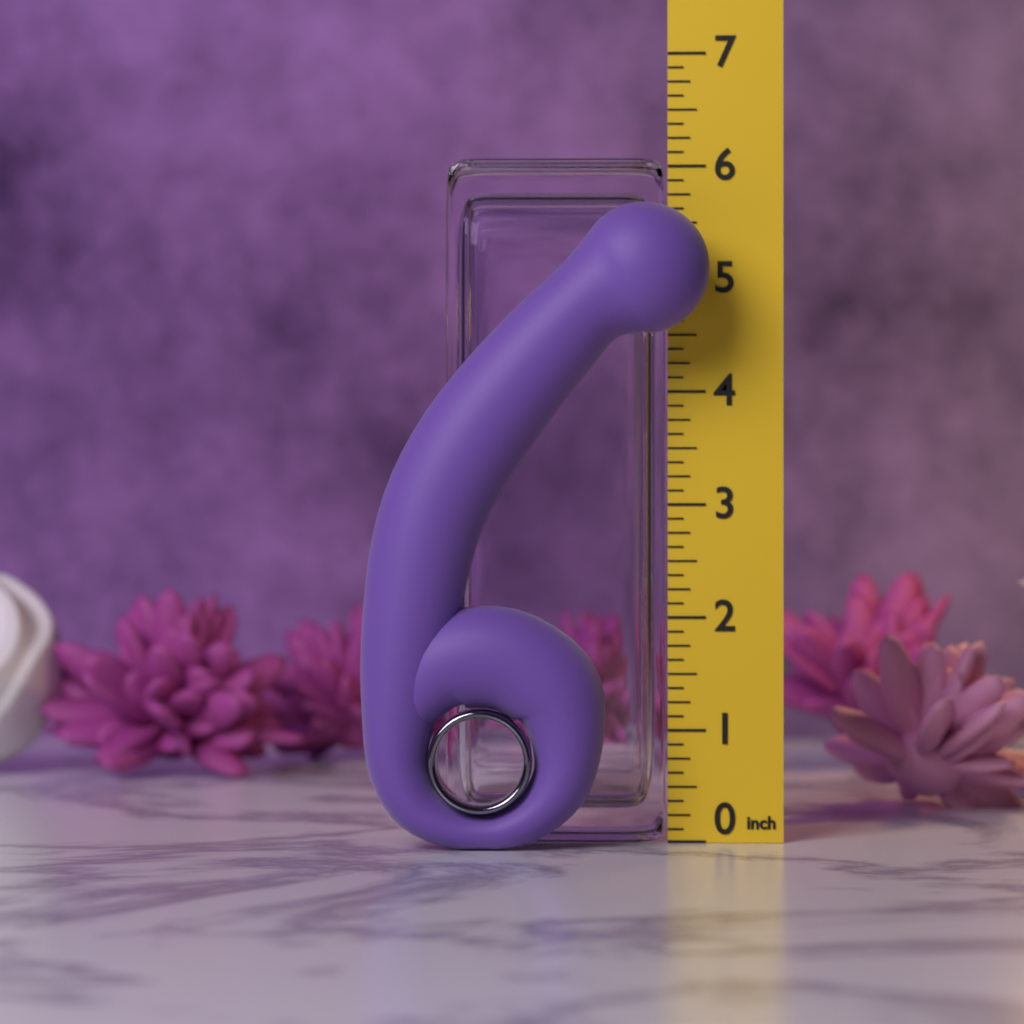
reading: 5.625 in
